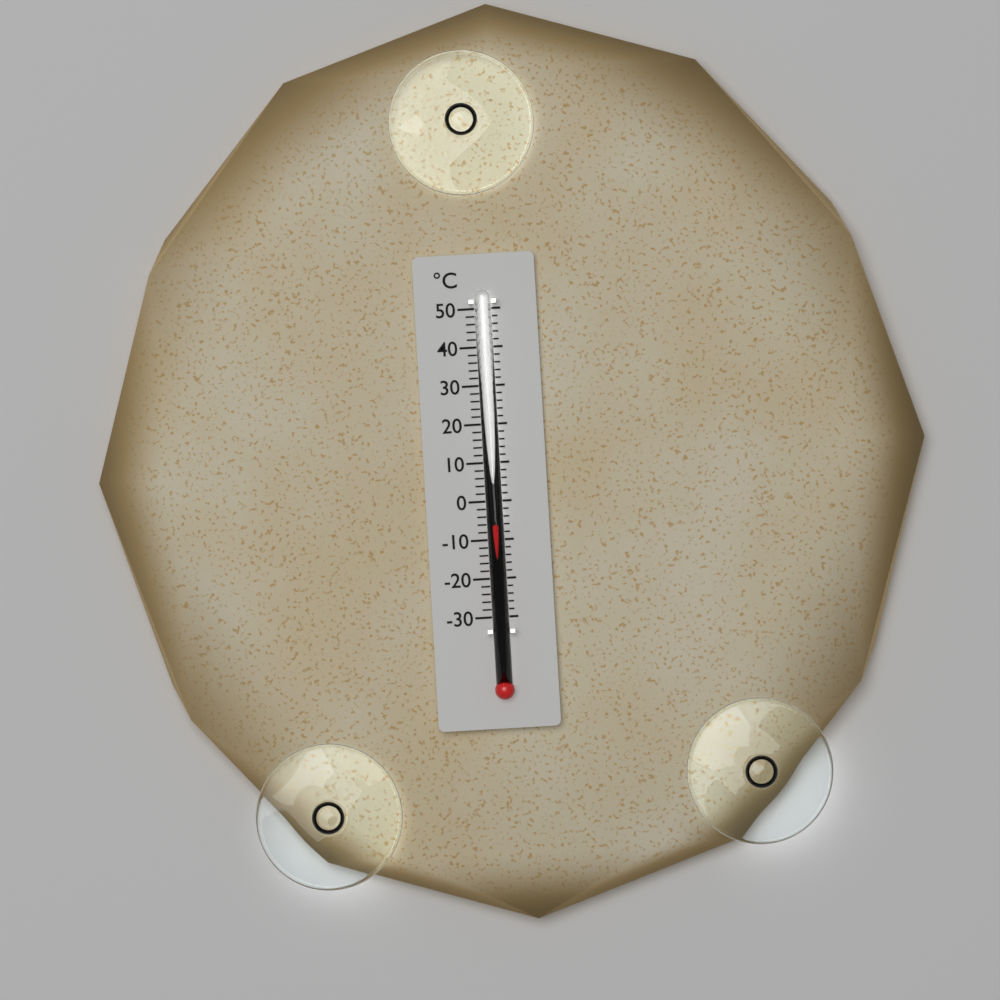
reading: -6 °C
